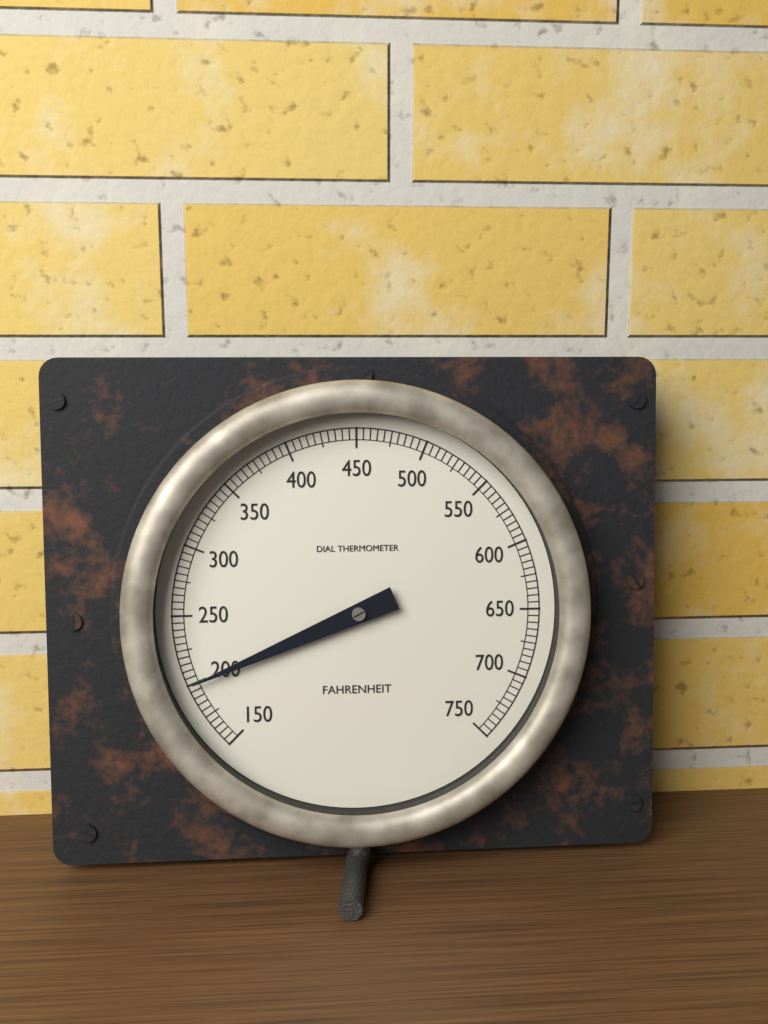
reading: 200 °F
